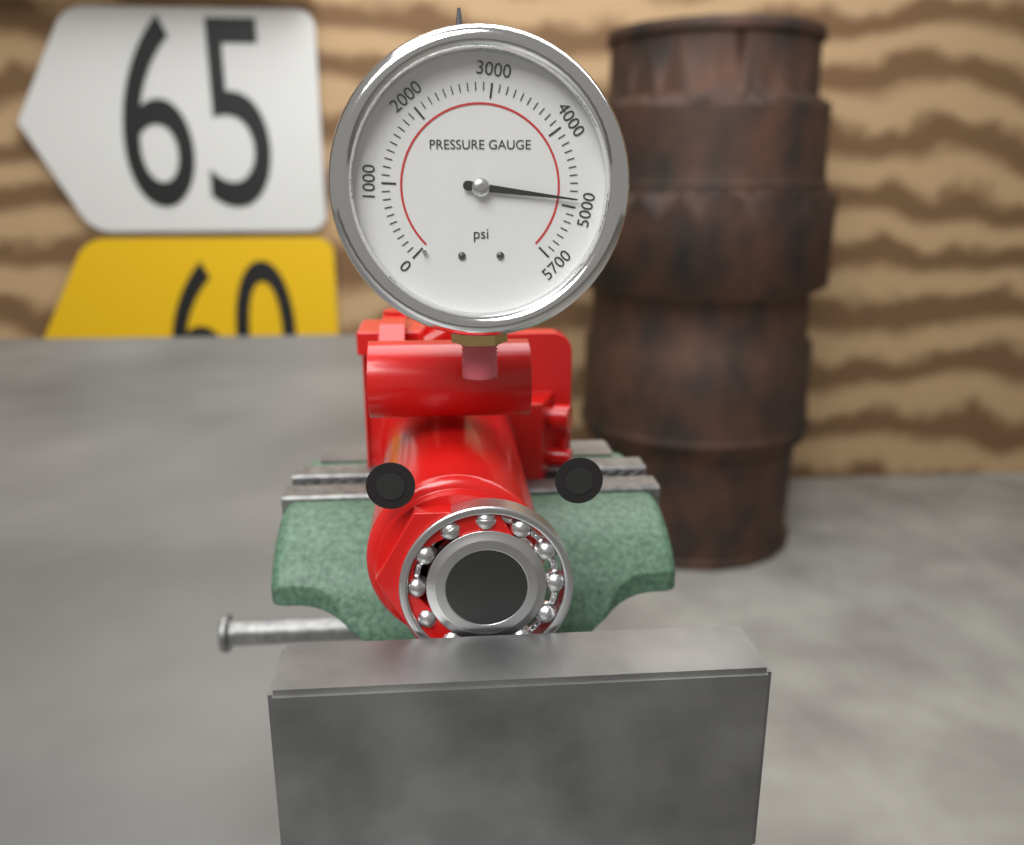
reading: 4900 psi
